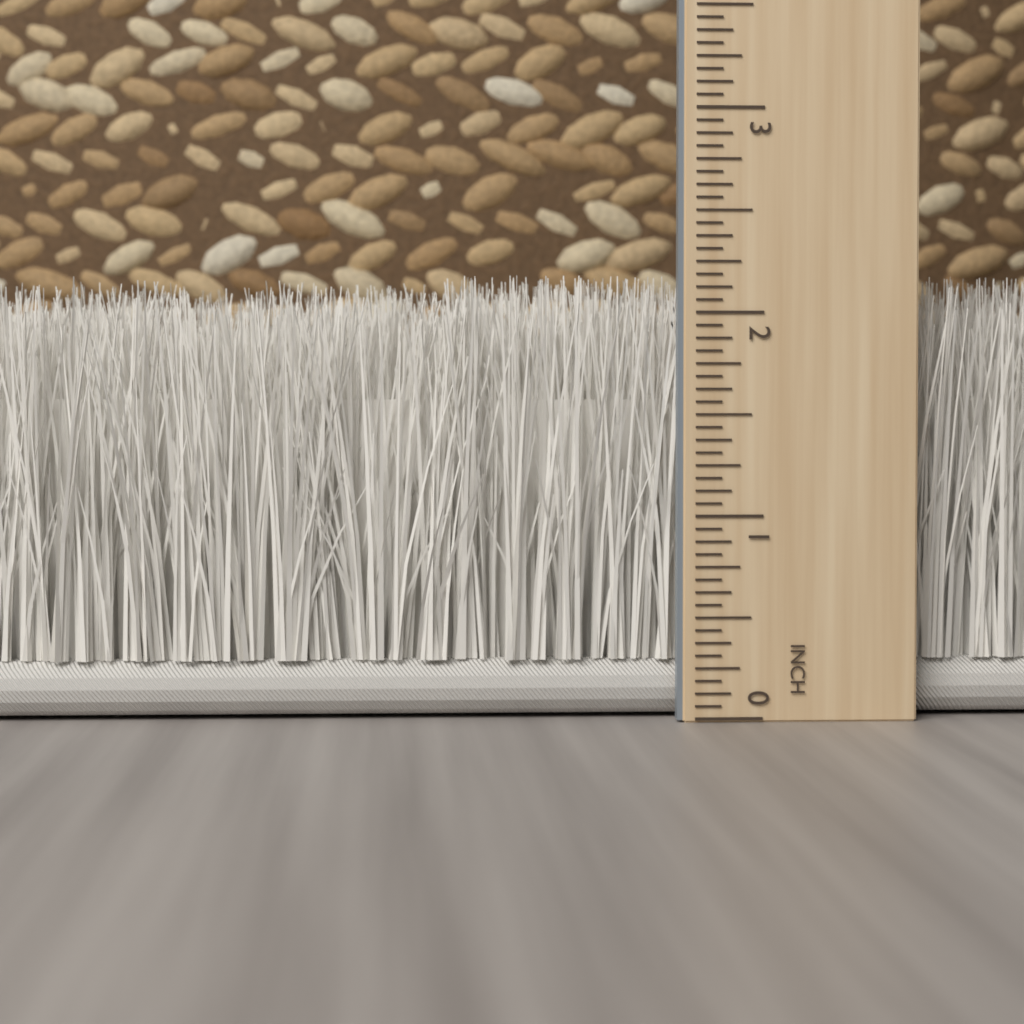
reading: 2.1875 inch
